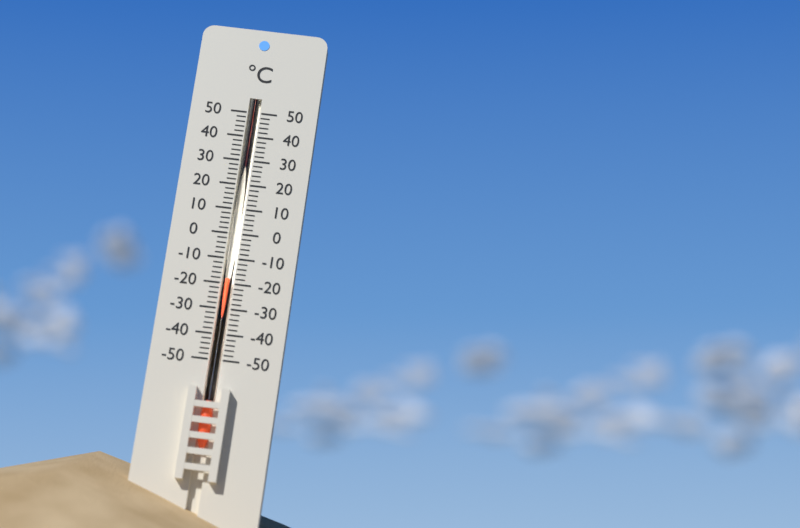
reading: -18 °C
